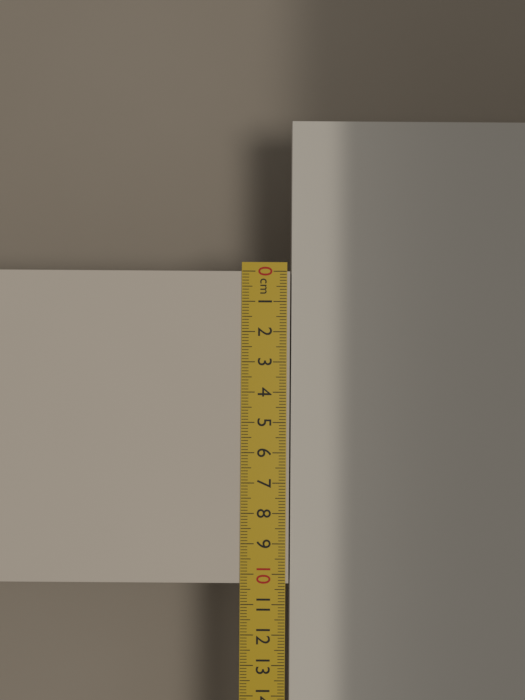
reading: 10.3 cm
